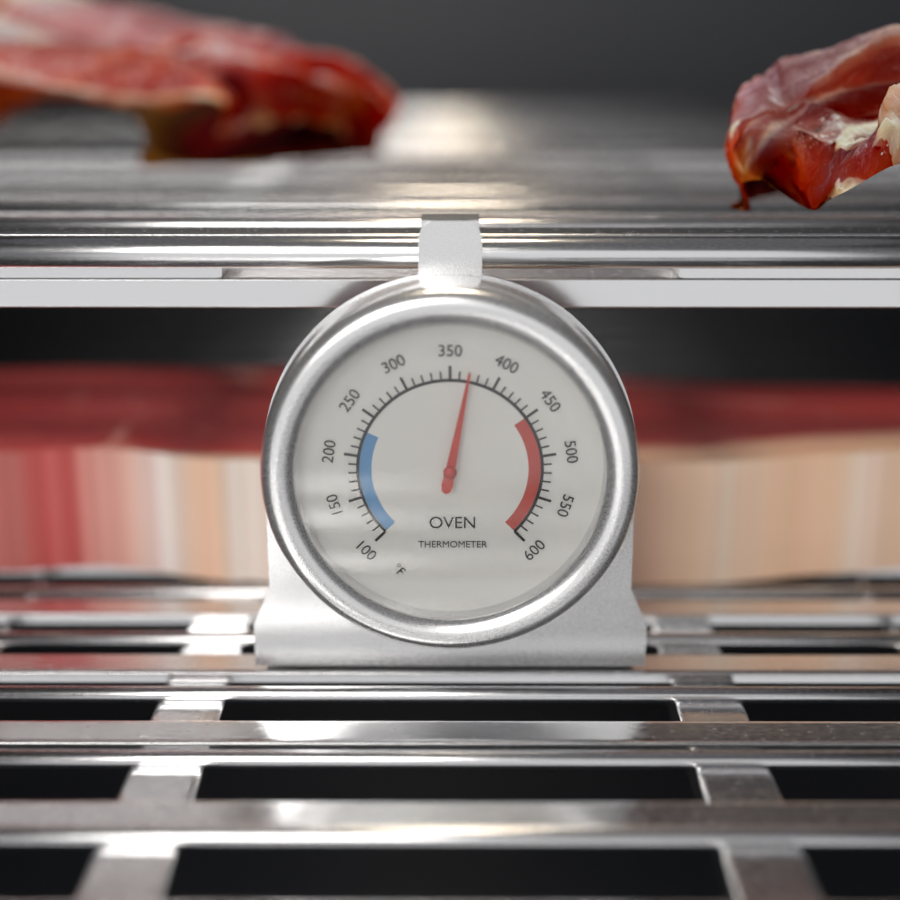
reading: 370 °F
